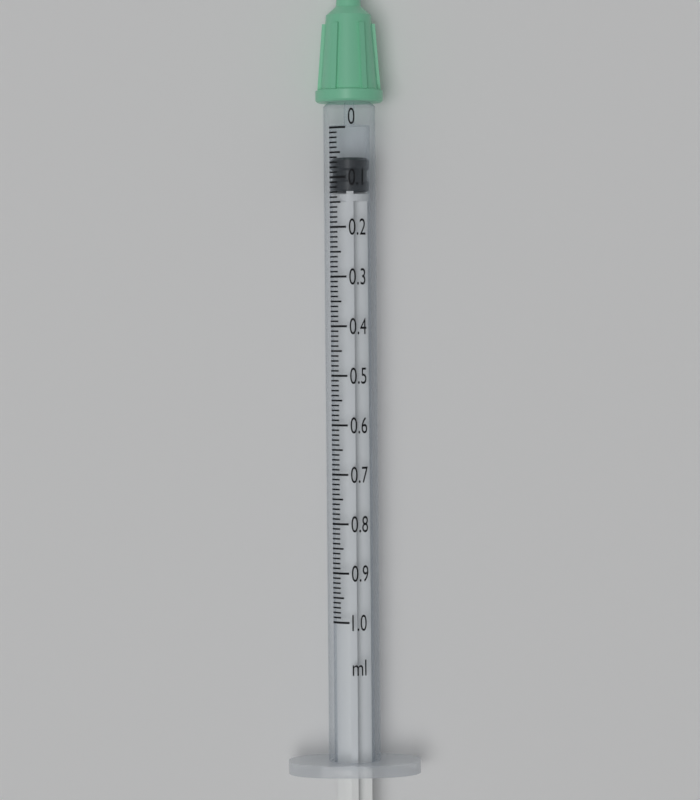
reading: 0.06 ml
